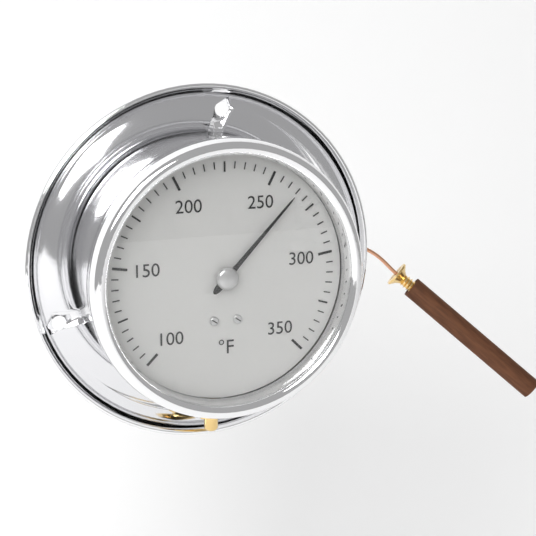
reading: 265 °F
